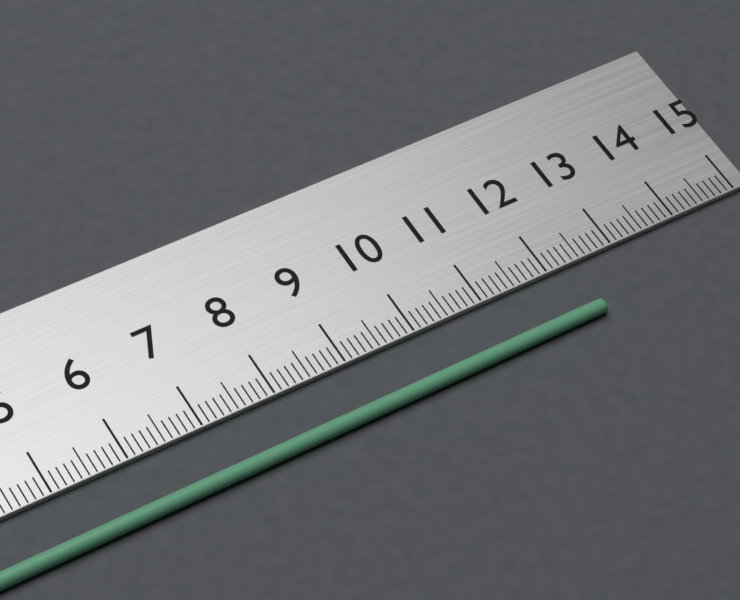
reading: 12.4 cm
